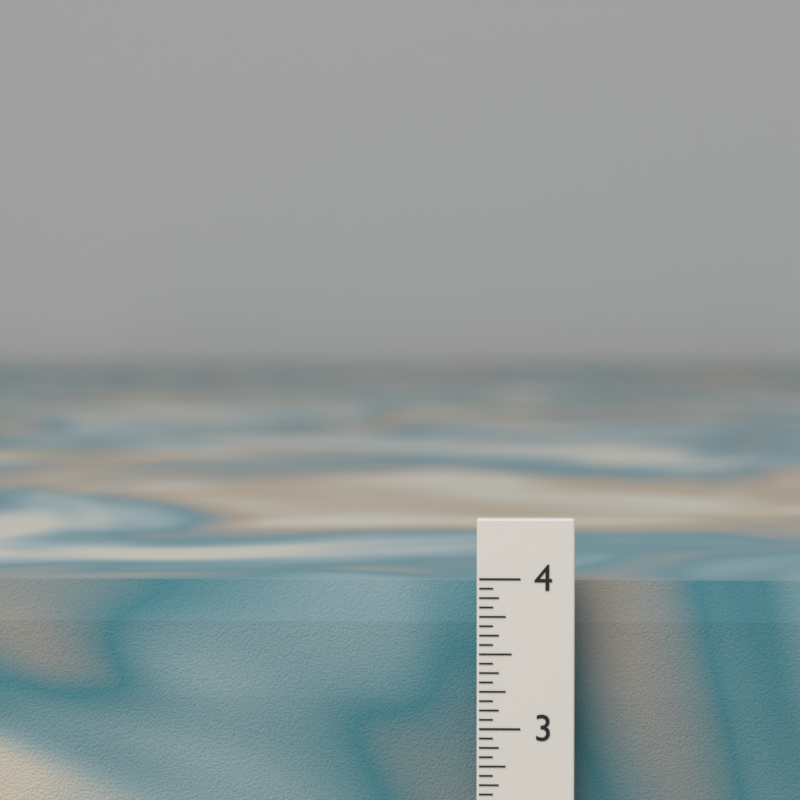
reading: 3.9375 in
